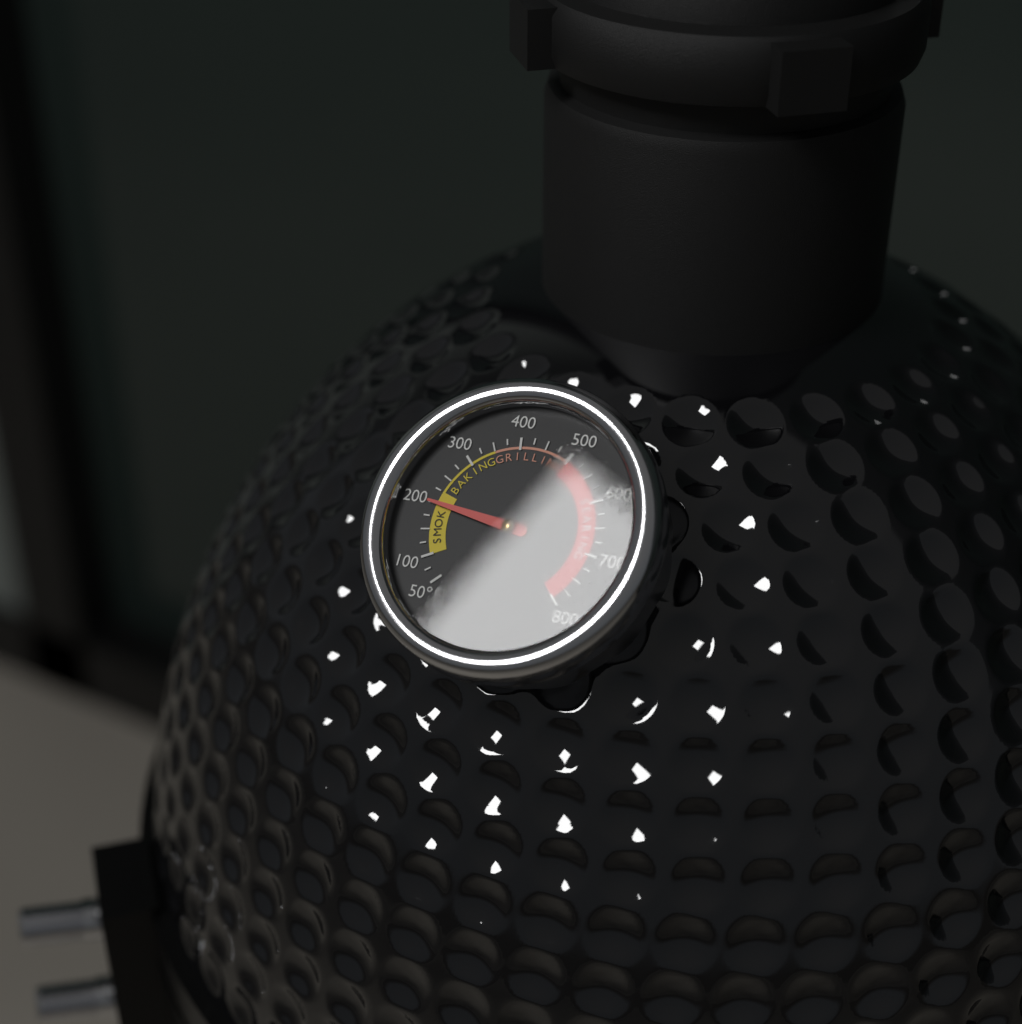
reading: 200 °F
